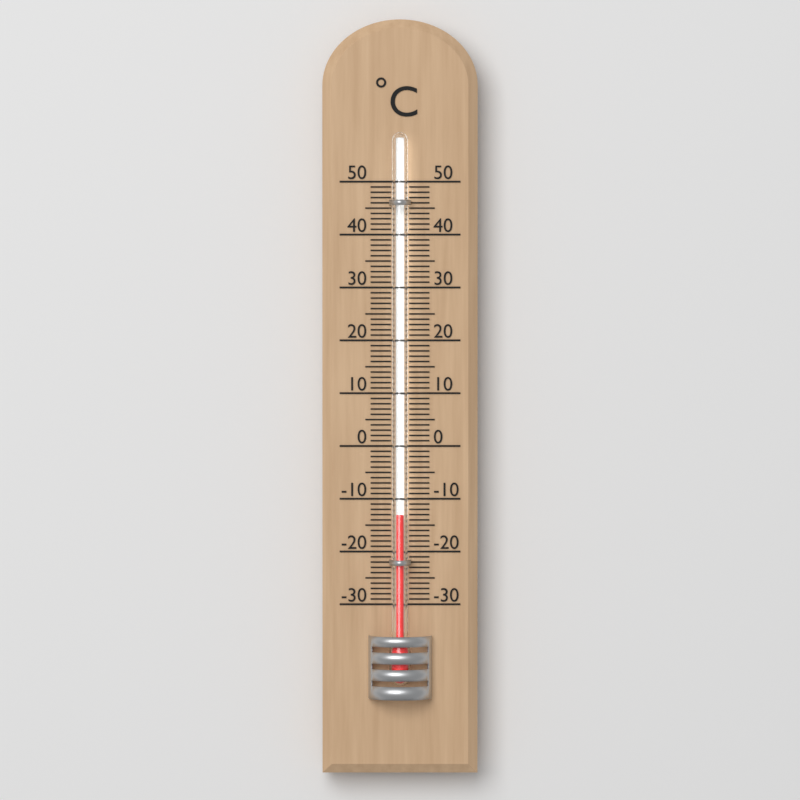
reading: -13 °C
